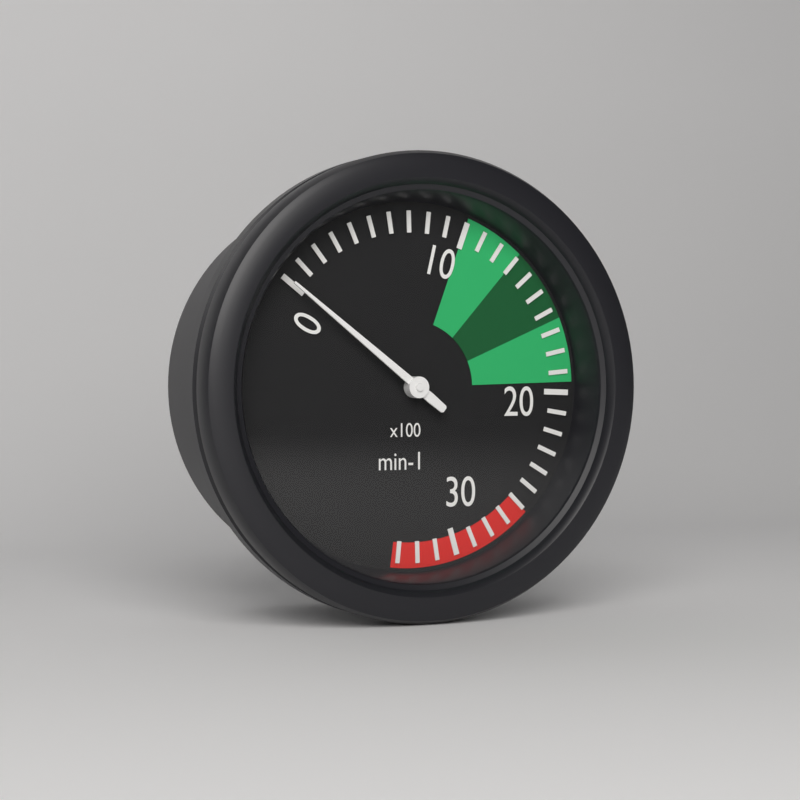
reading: 0 min-1
